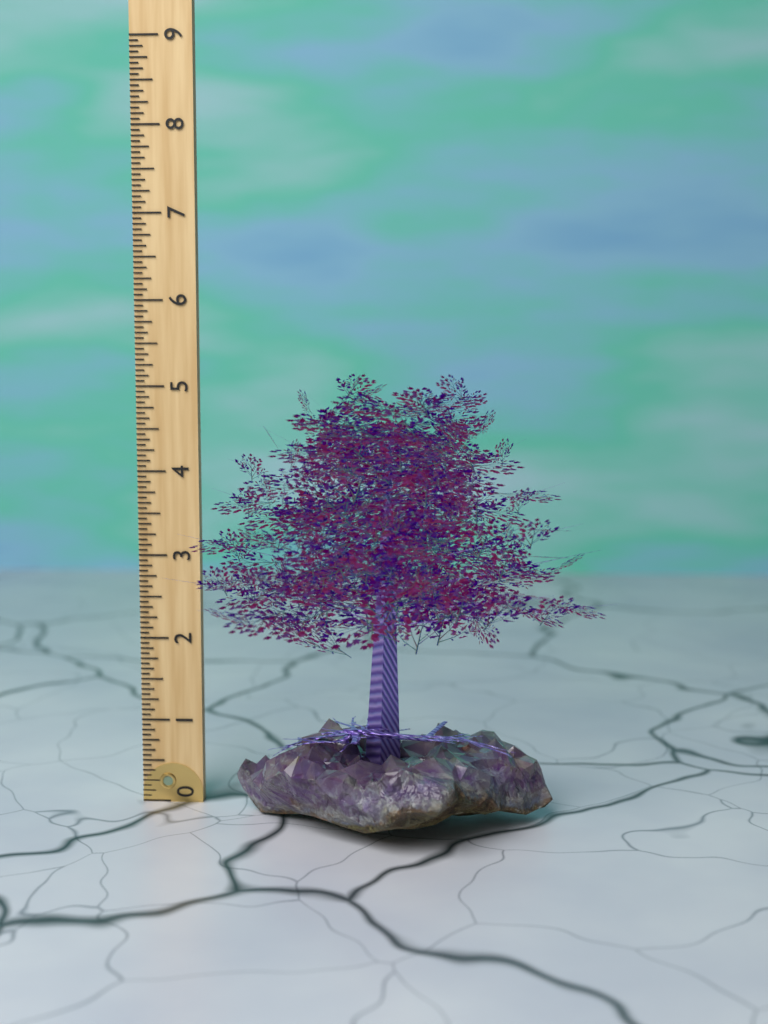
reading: 5.1875 (no unit)
